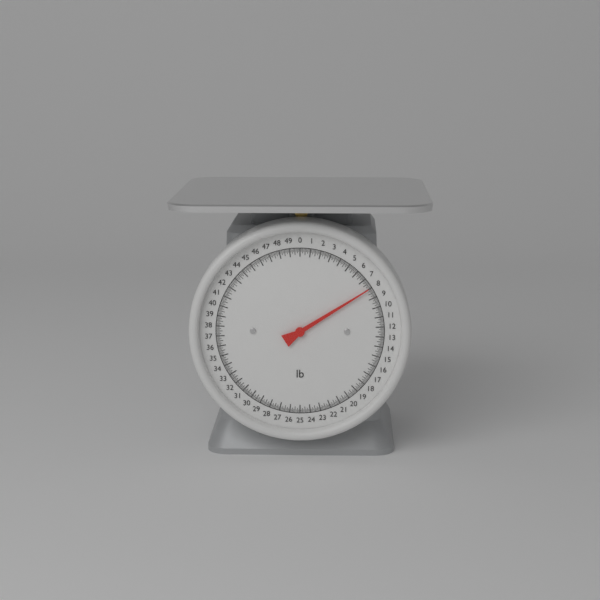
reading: 8.000 lb
